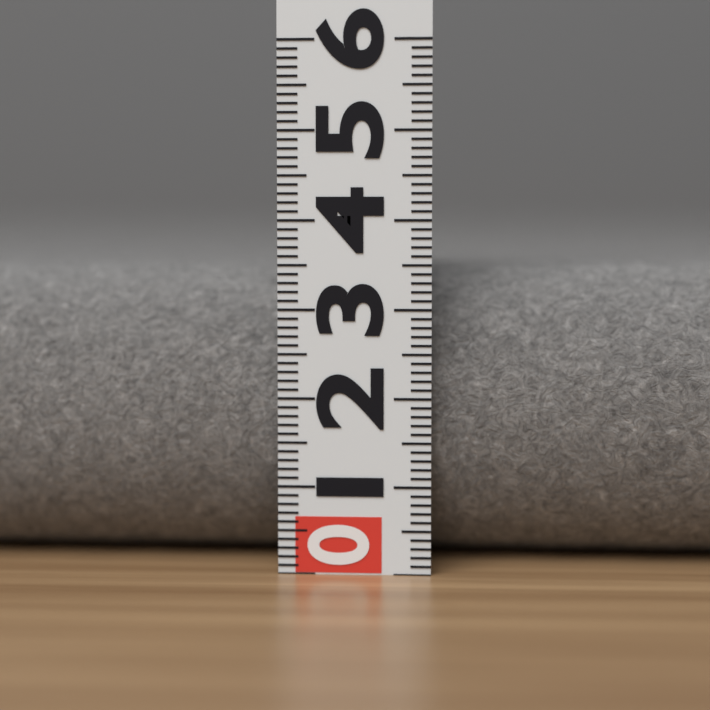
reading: 3.5 (no unit)
